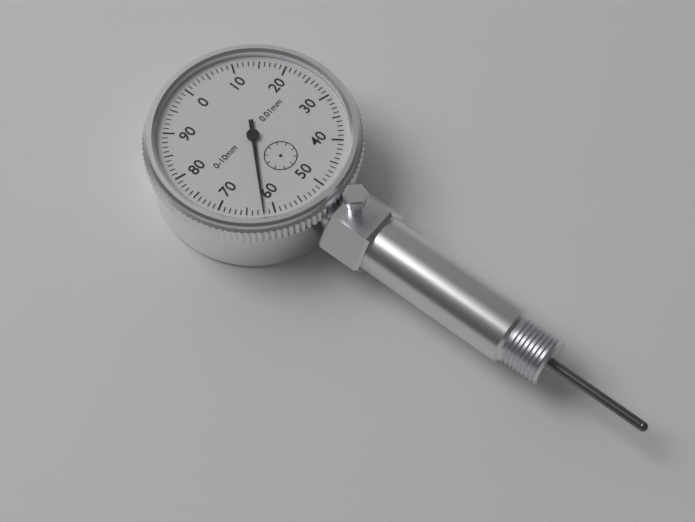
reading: 0.62 mm
